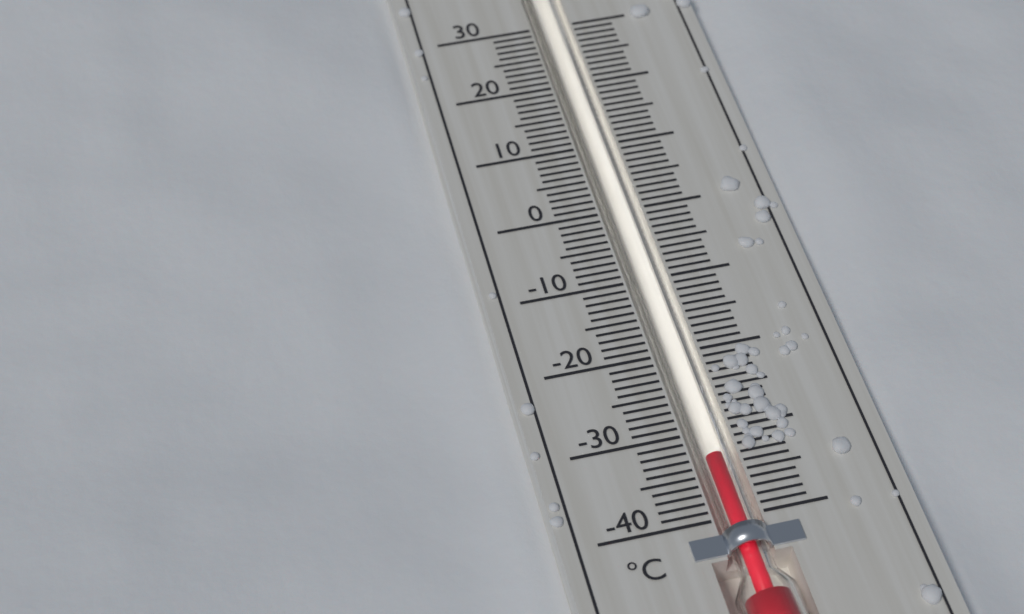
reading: -33 °C
